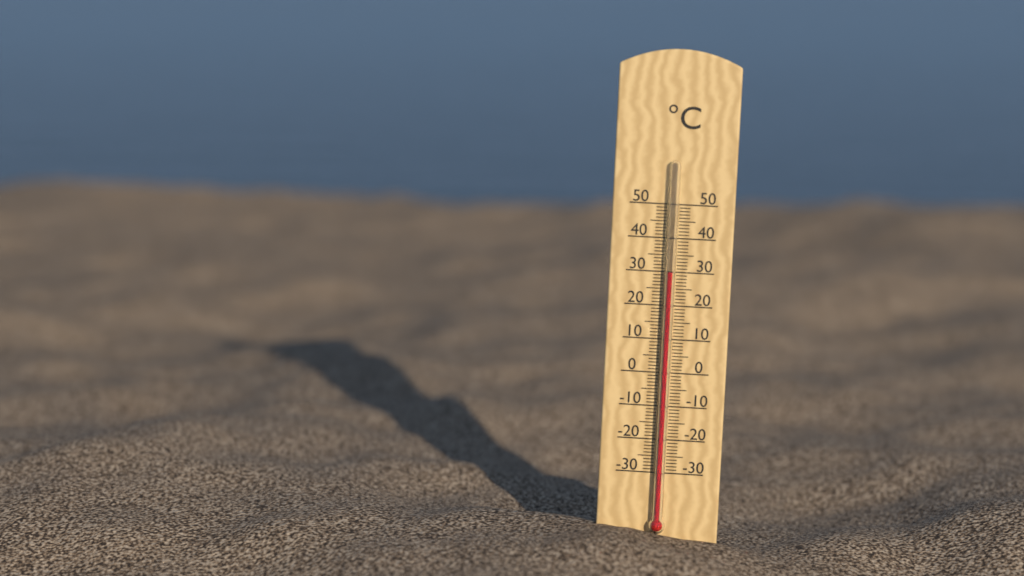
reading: 30 °C
